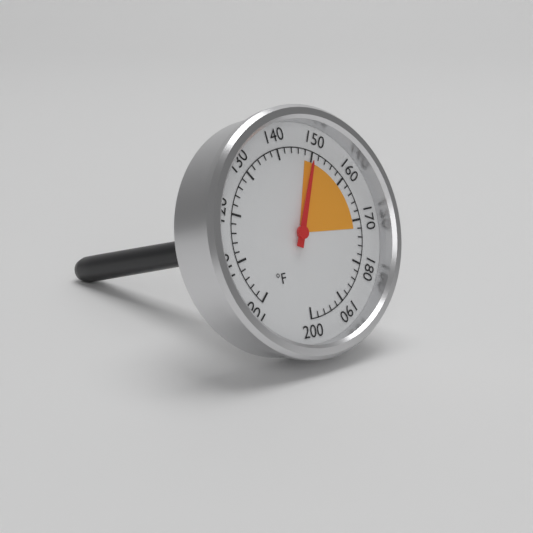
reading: 150 °F
